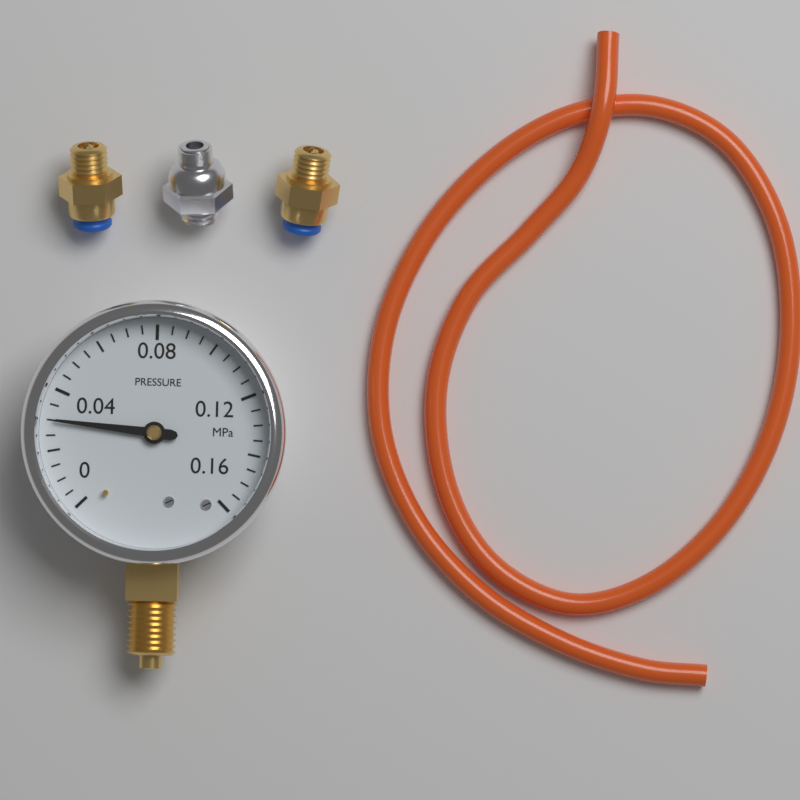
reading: 0.030 MPa
